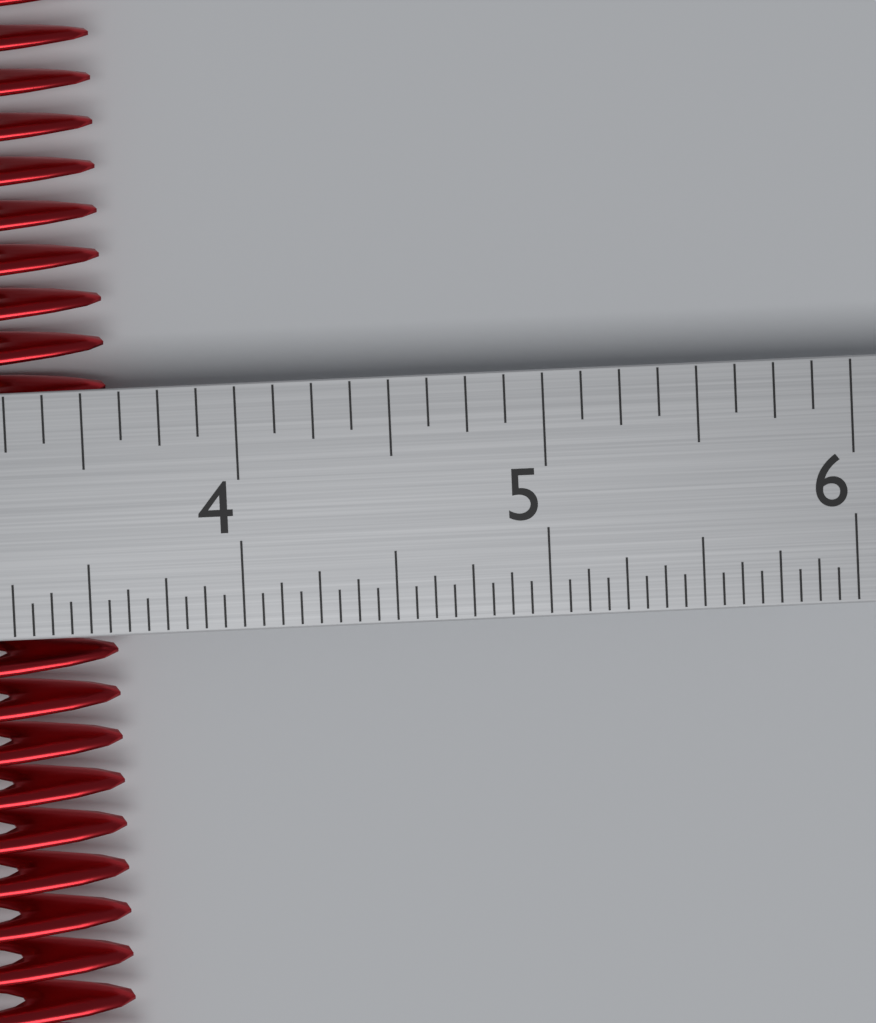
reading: 3.5625 in
